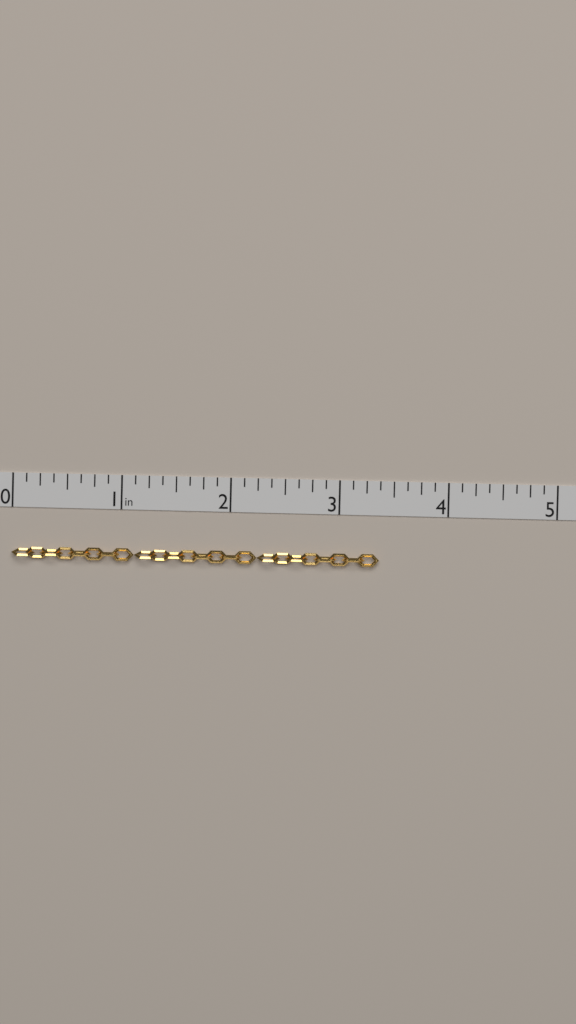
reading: 3.375 in
